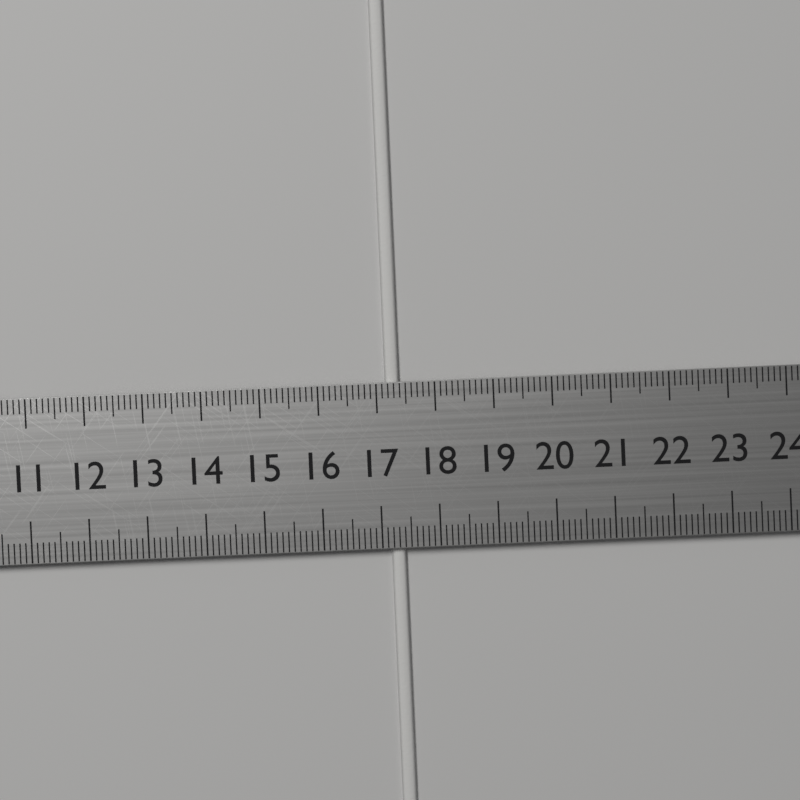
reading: 17.4 cm
